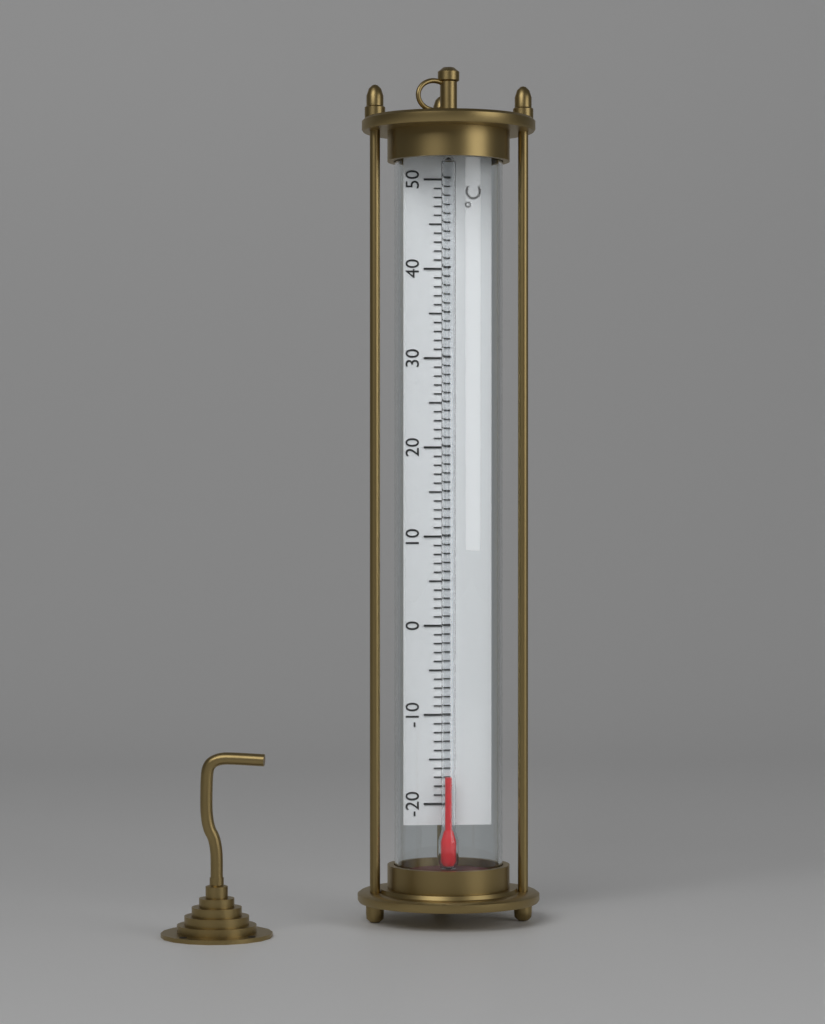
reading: -17 °C
